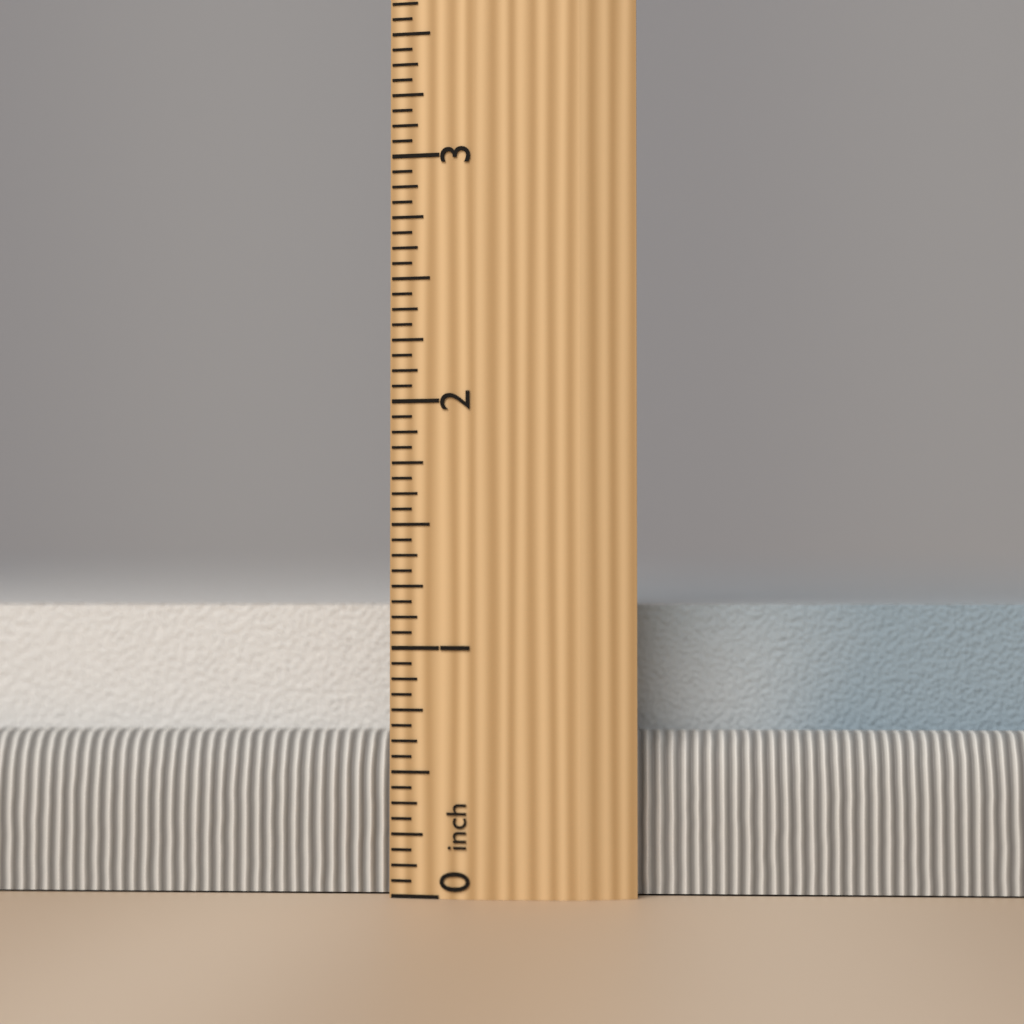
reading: 1.1875 inch
